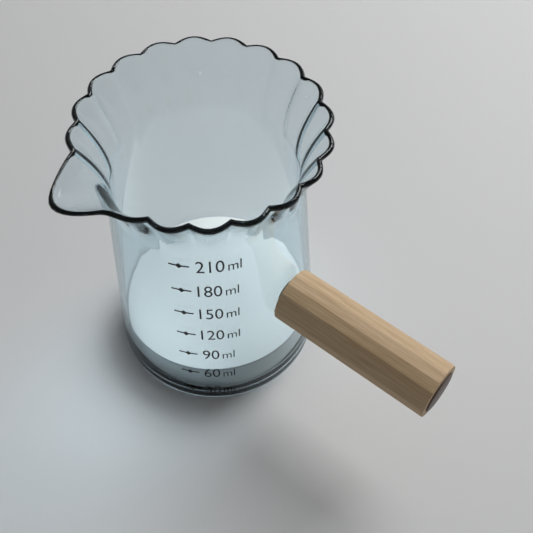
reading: 60 ml
